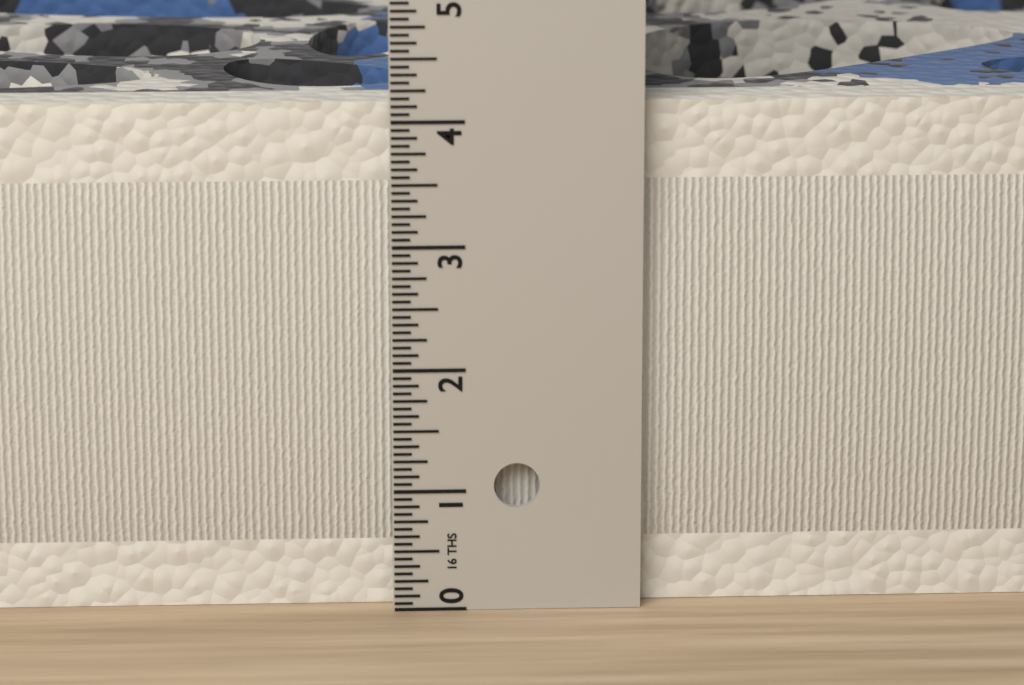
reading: 4.1250 in
